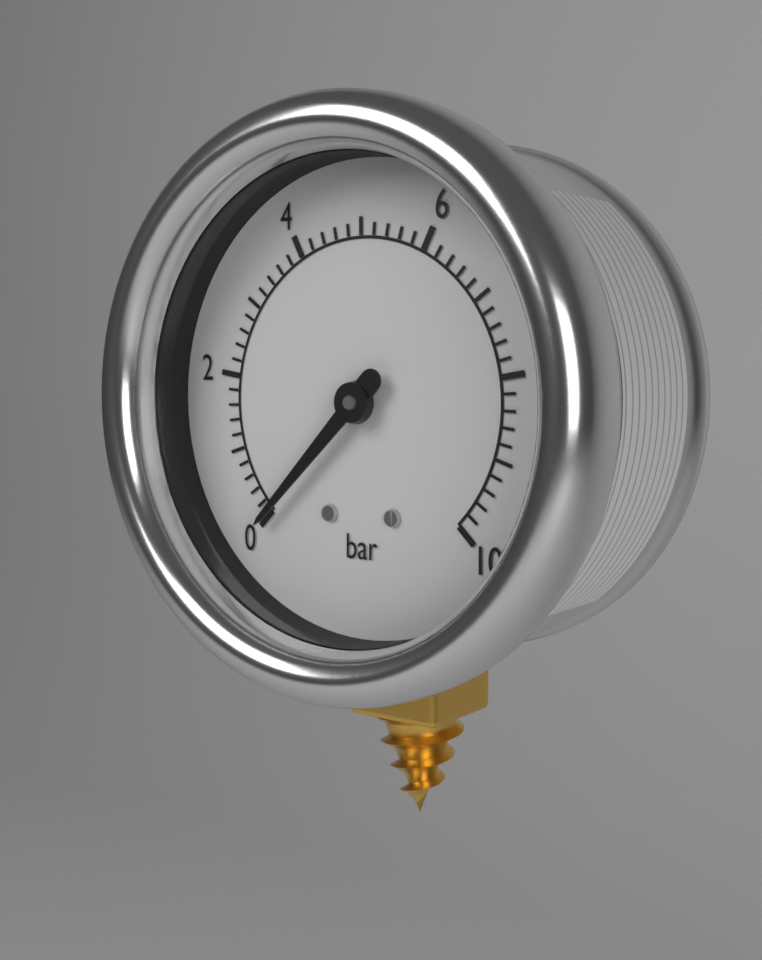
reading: 0.0 bar
